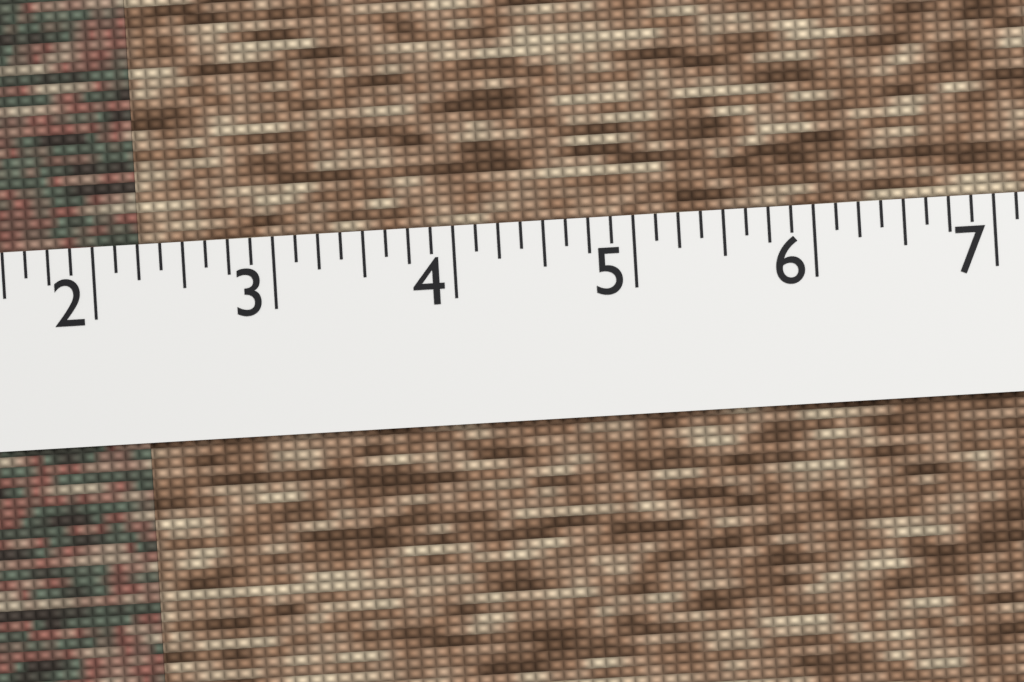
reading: 2.250 (no unit)
